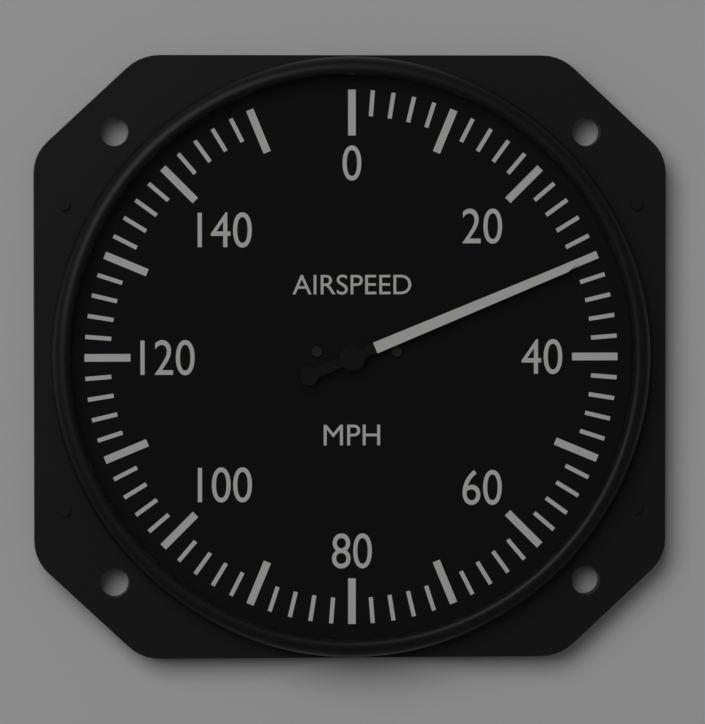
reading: 30 mph
